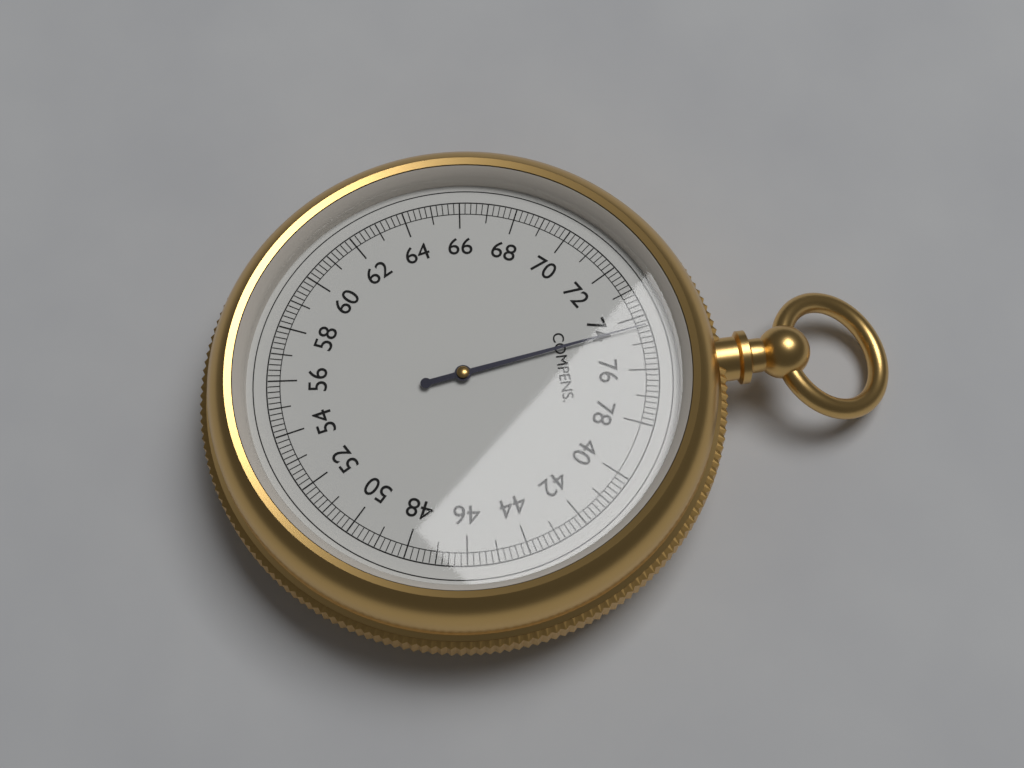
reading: 74.4 (no unit)
